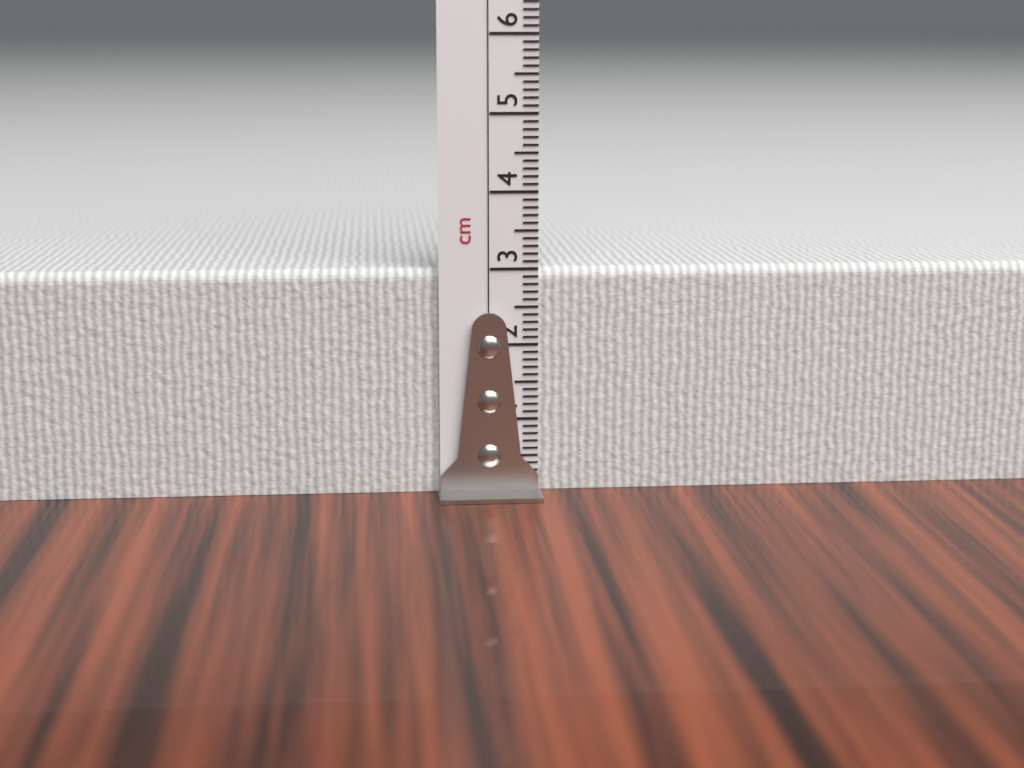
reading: 3.0 cm
